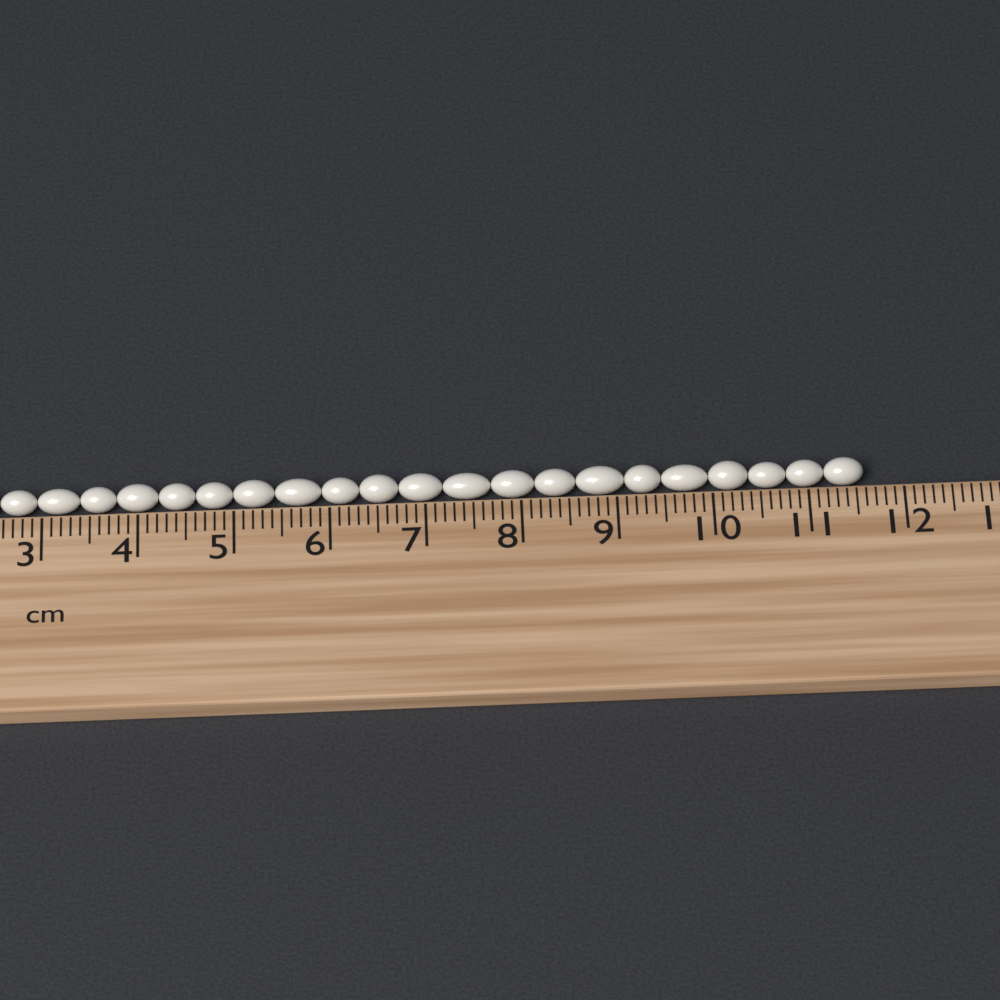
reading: 11.6 cm
